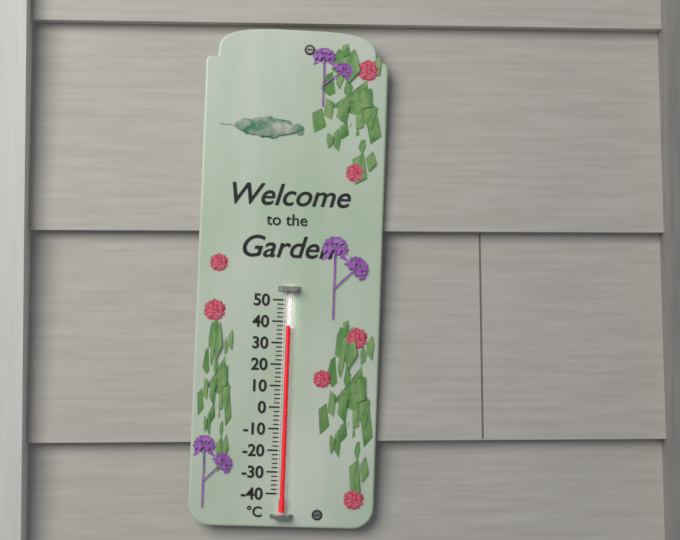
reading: 38 °C
